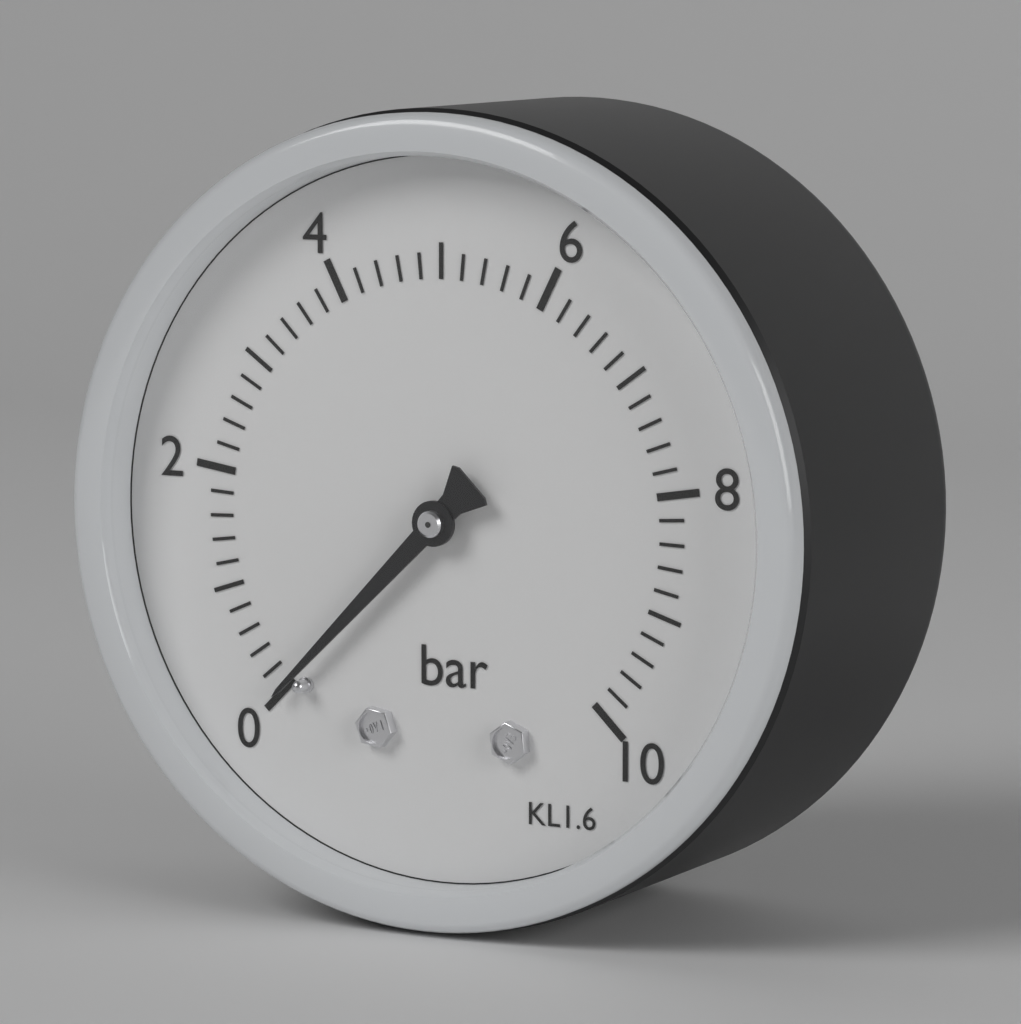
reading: 0.0 bar
